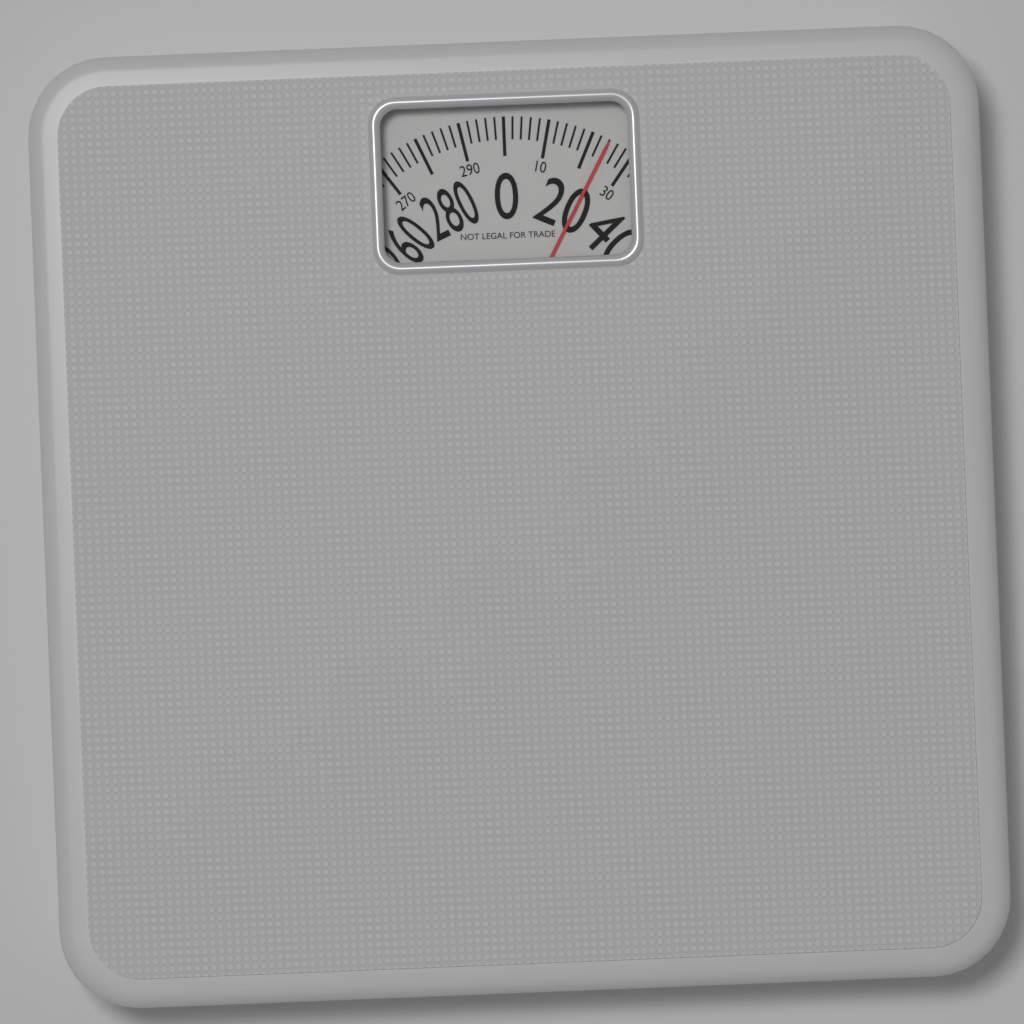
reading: 24 (no unit)
